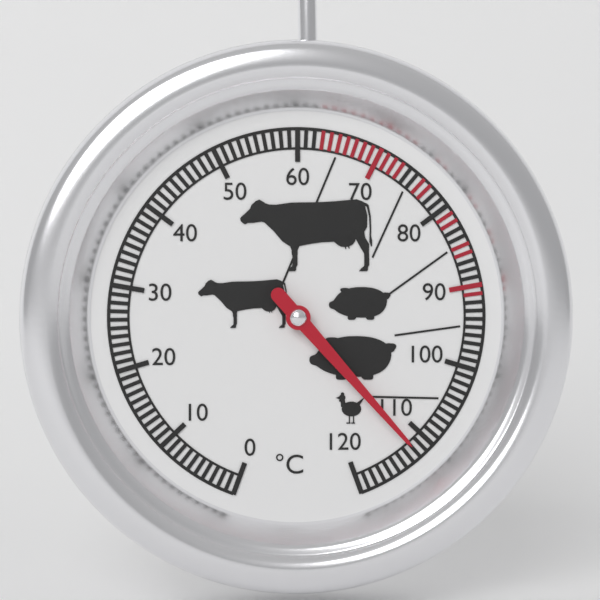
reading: 112 °C
